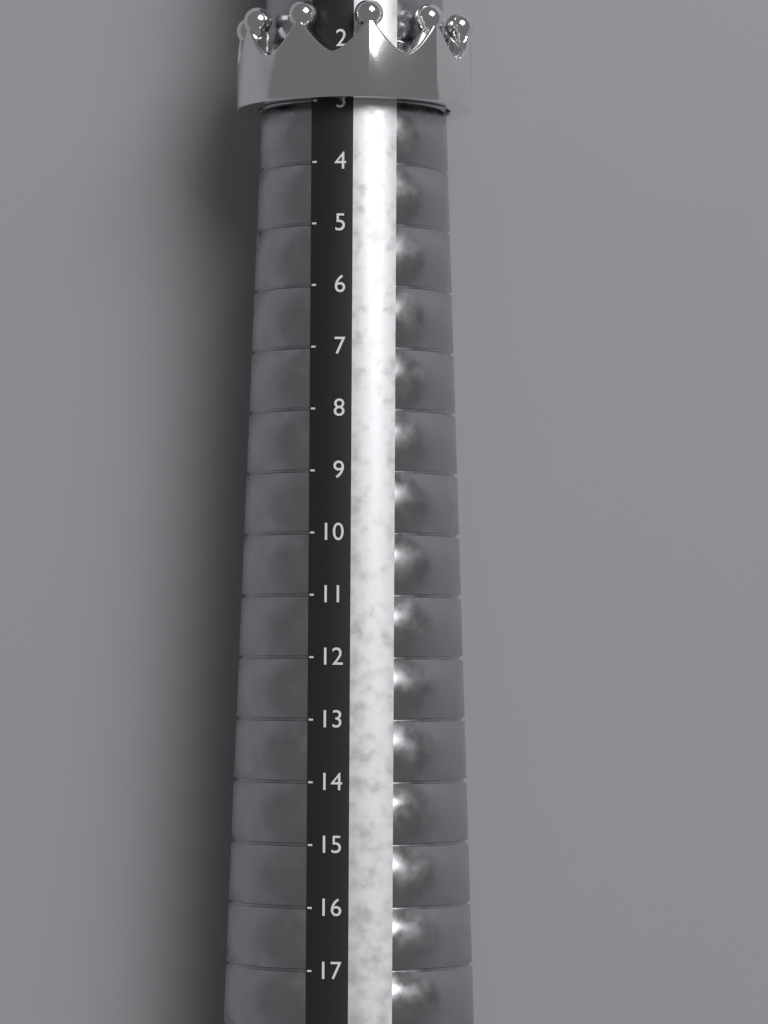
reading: 3 (no unit)
